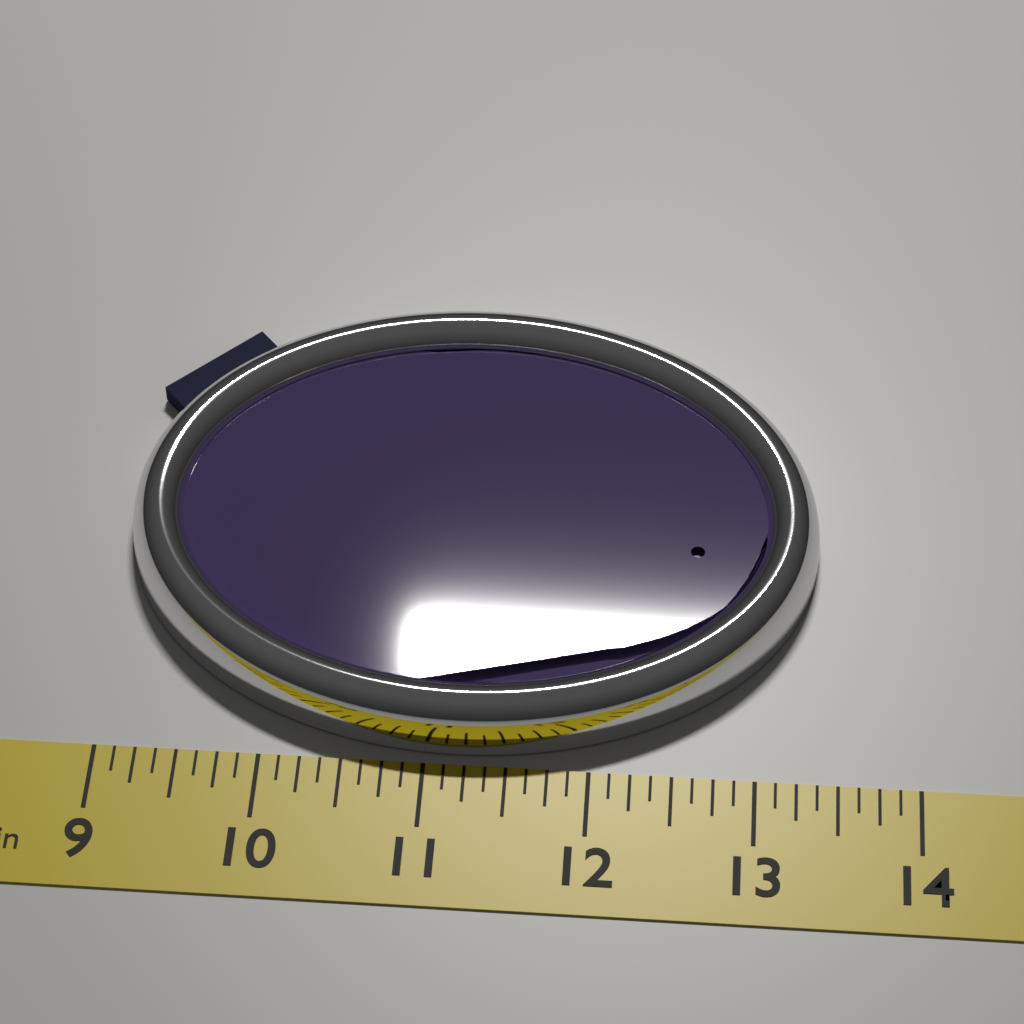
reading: 13.375 in
